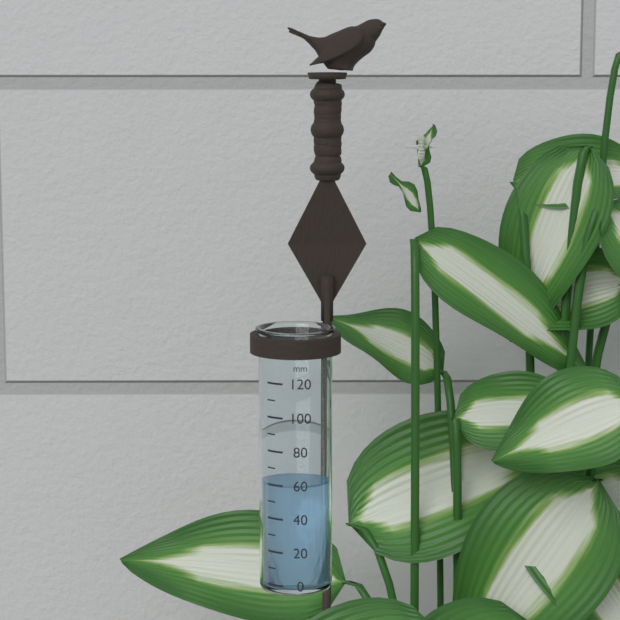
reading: 60 mm
